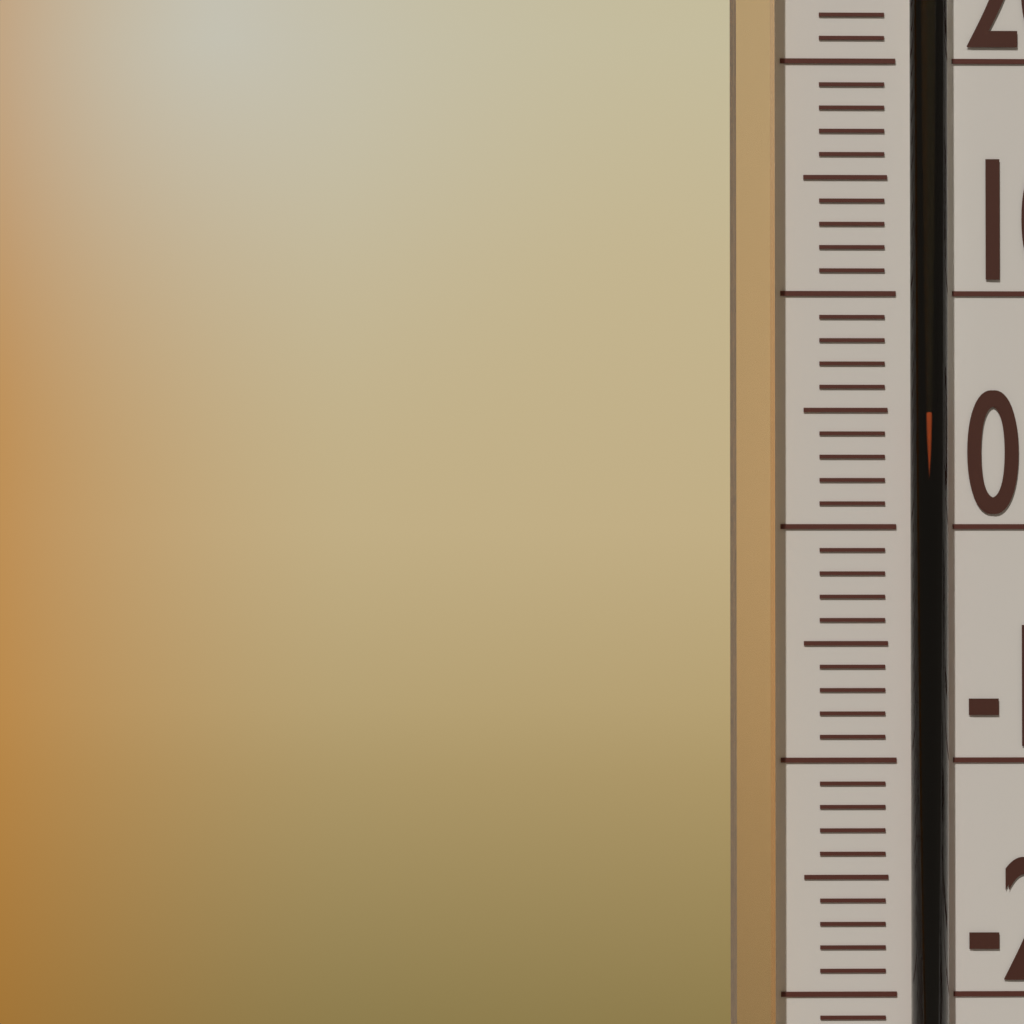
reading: 5 °C
